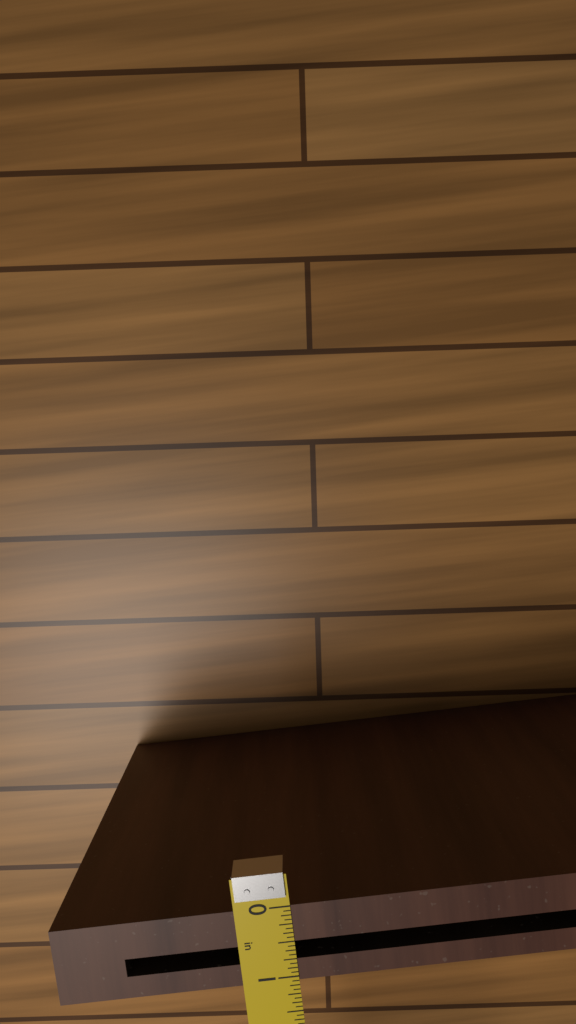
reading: 1.0625 in
